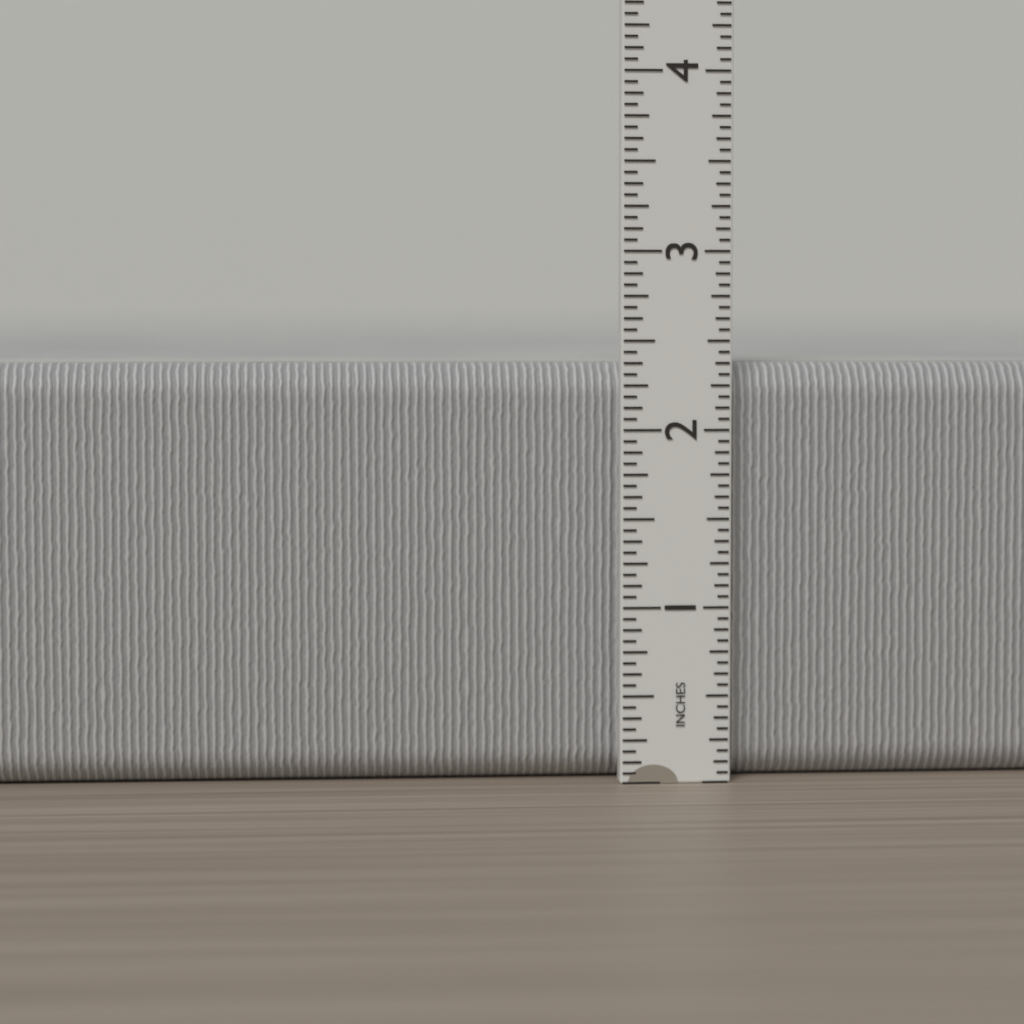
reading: 2.3750 in
